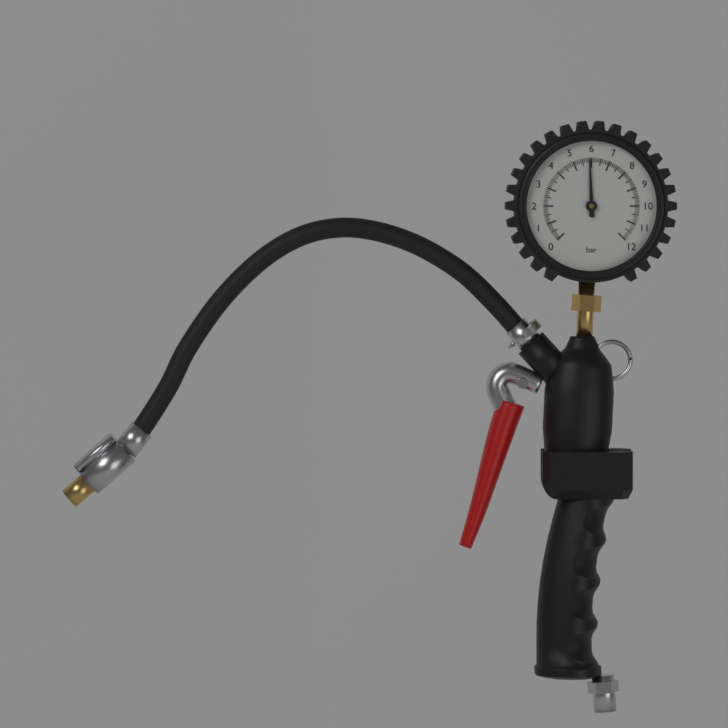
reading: 5.9 bar
